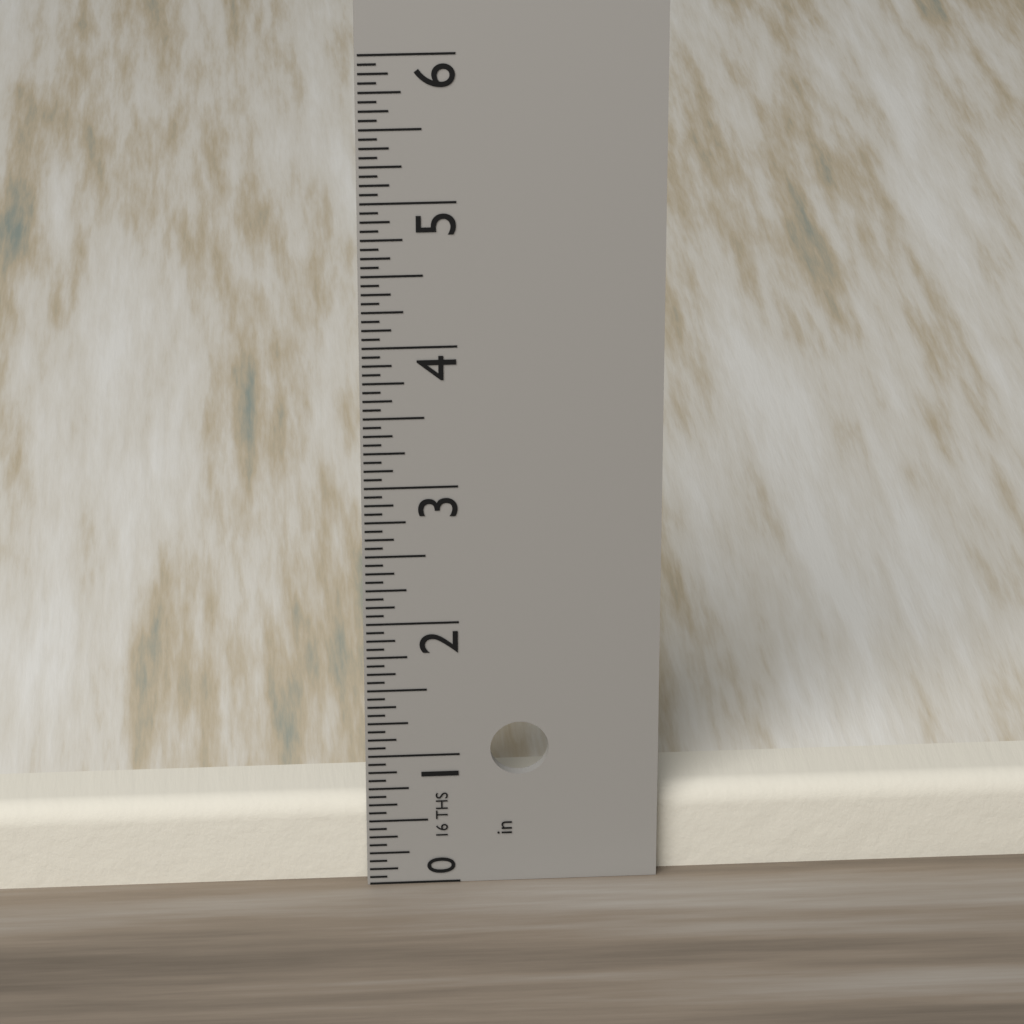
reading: 0.6250 in
